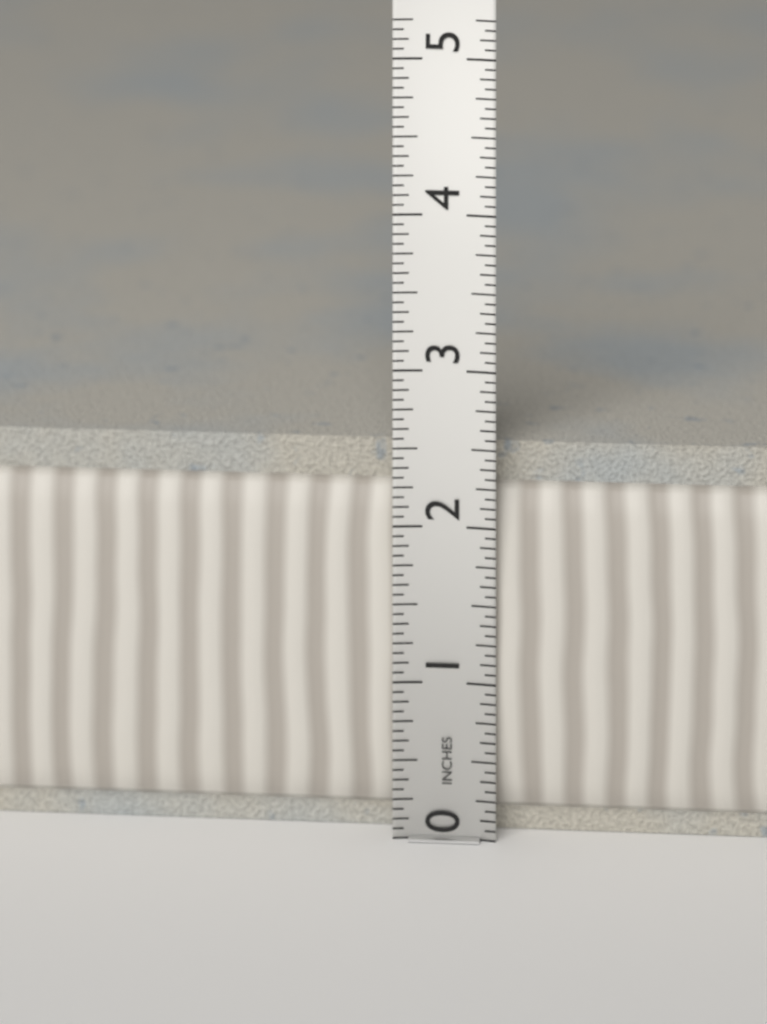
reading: 2.5000 in
